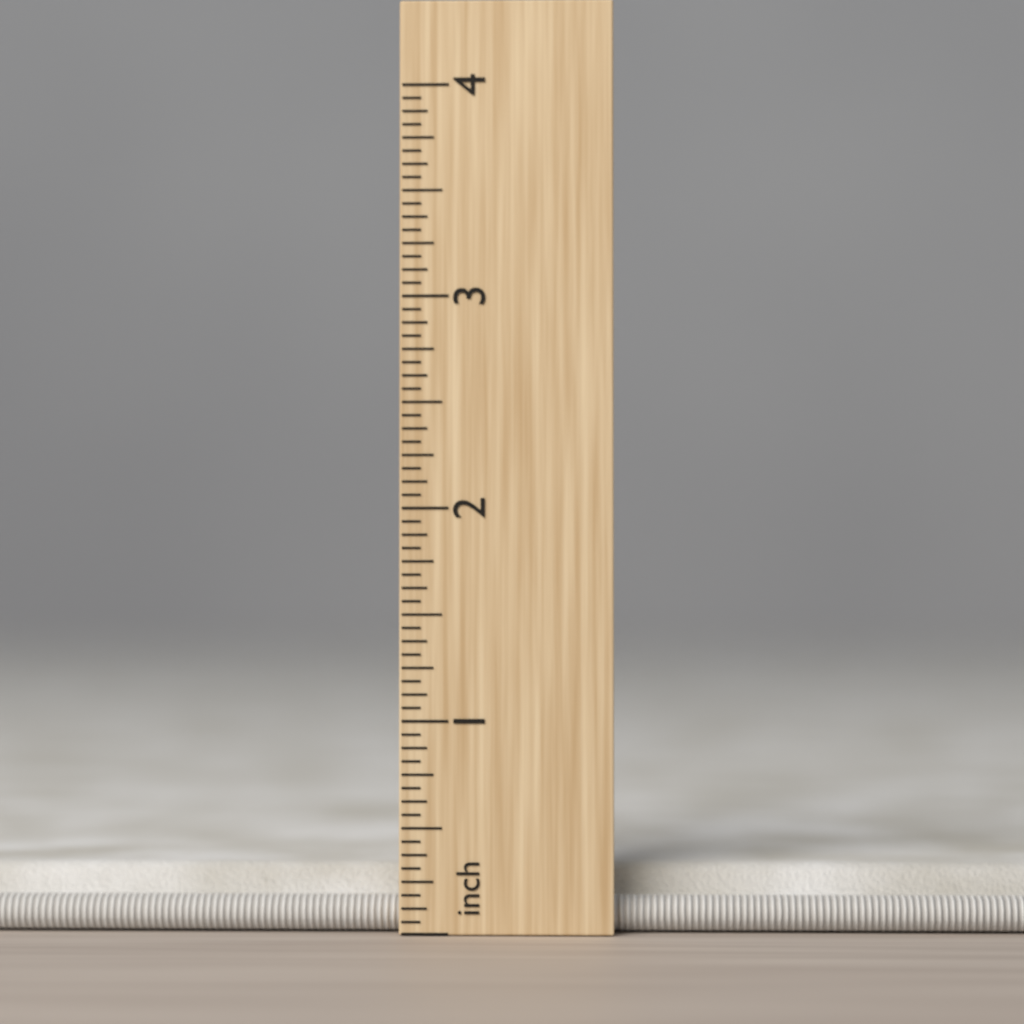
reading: 0.3125 in
